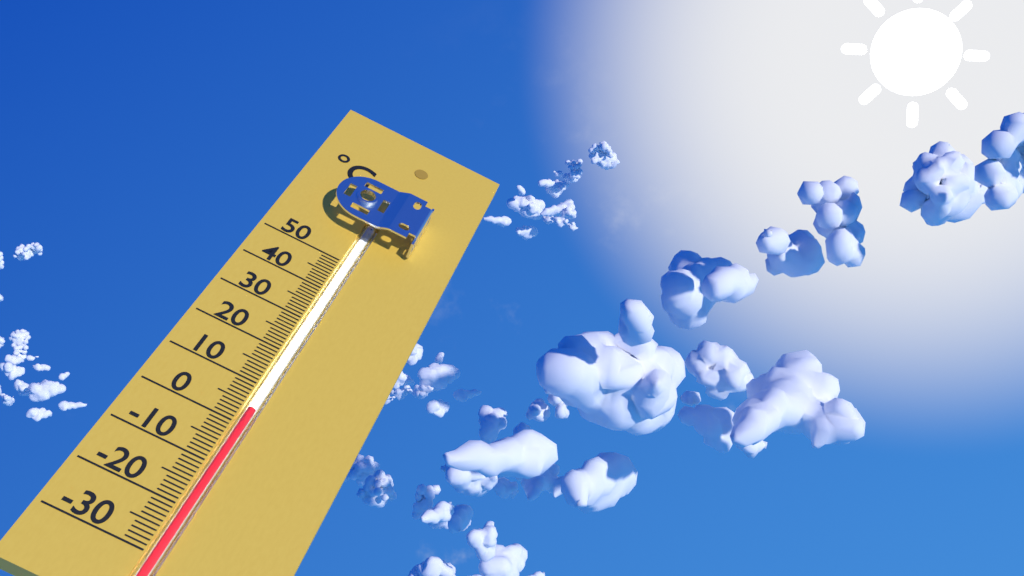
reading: 4 °C
